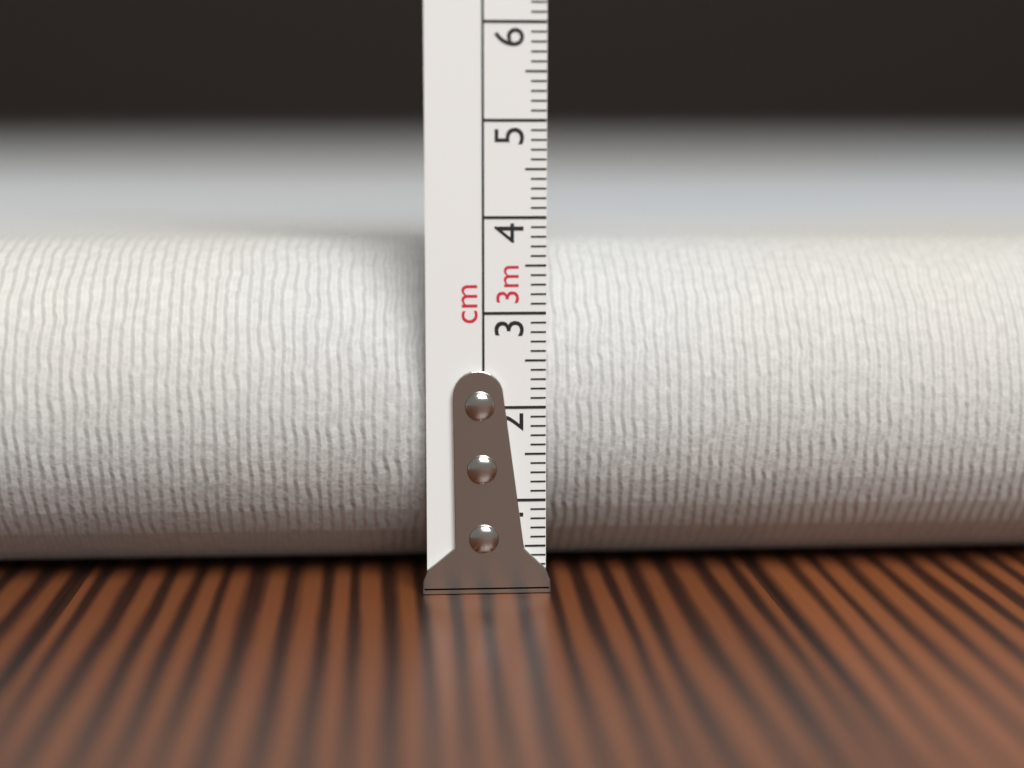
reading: 3.7 cm
